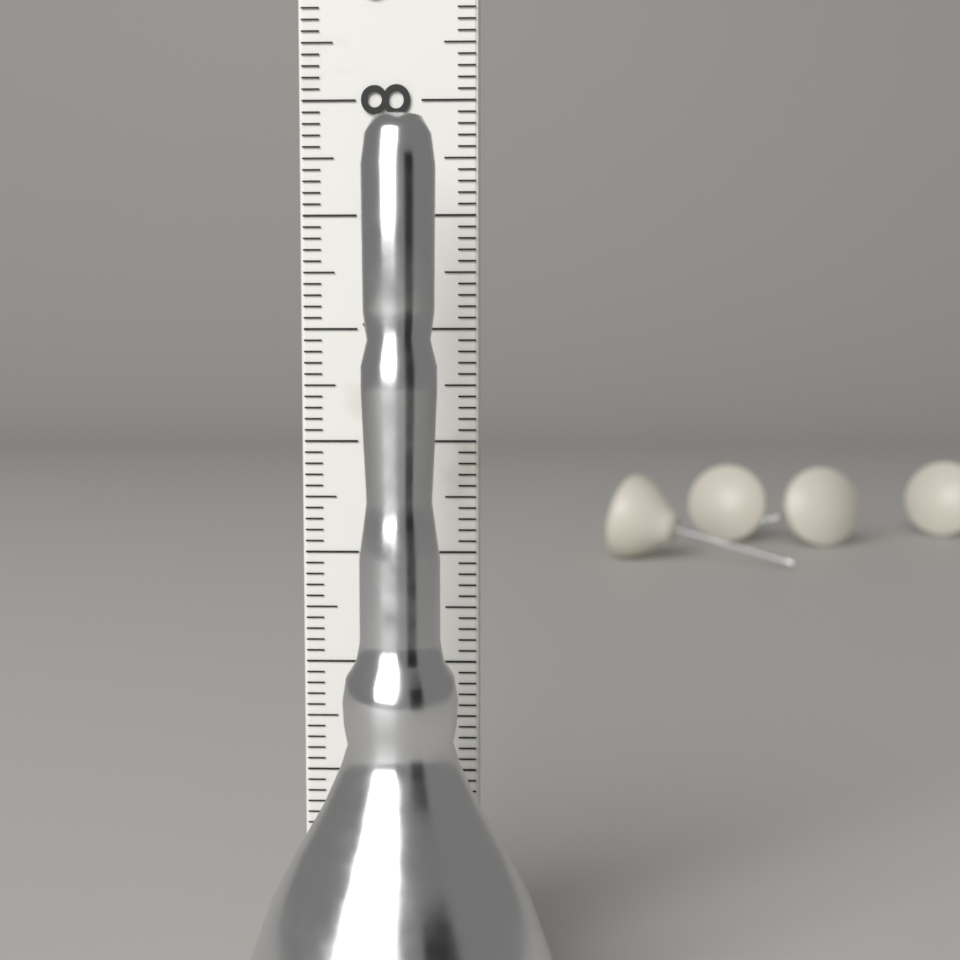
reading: 7.6 cm
